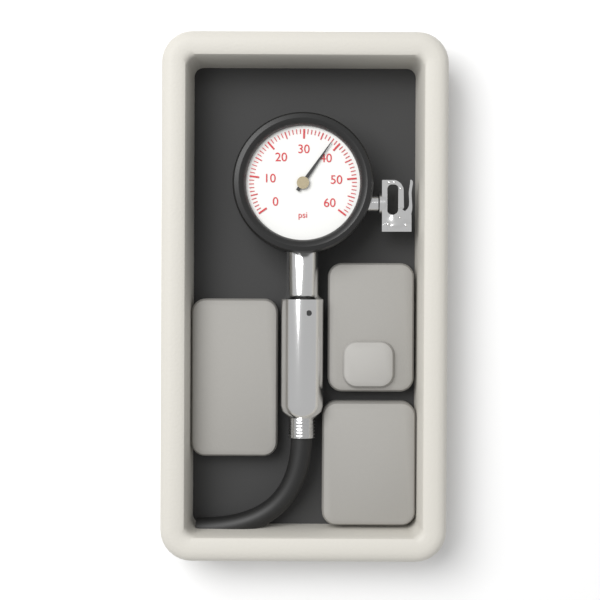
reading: 38 psi
